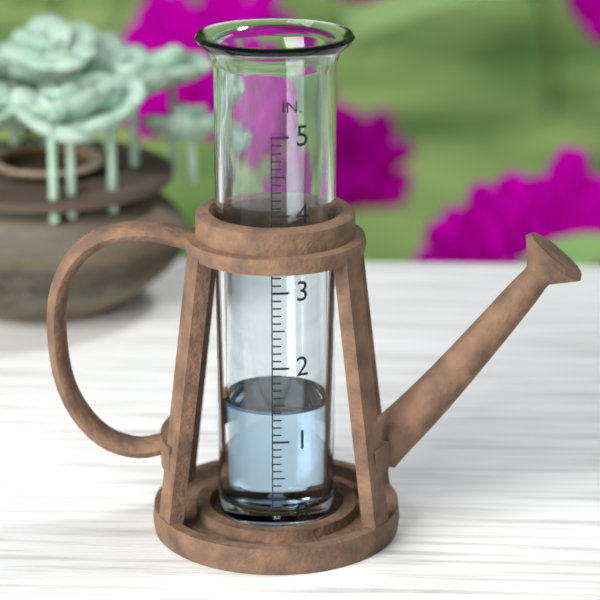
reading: 1.4 in
